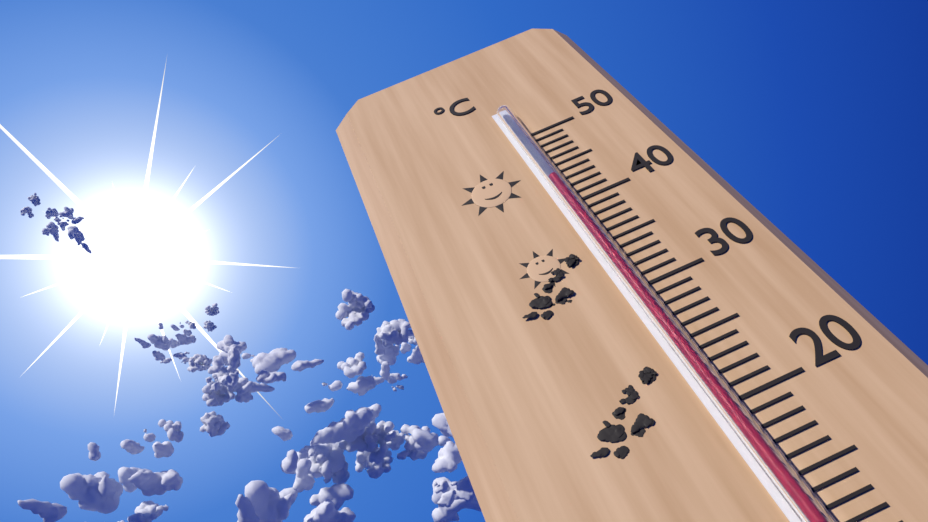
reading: 43 °C
